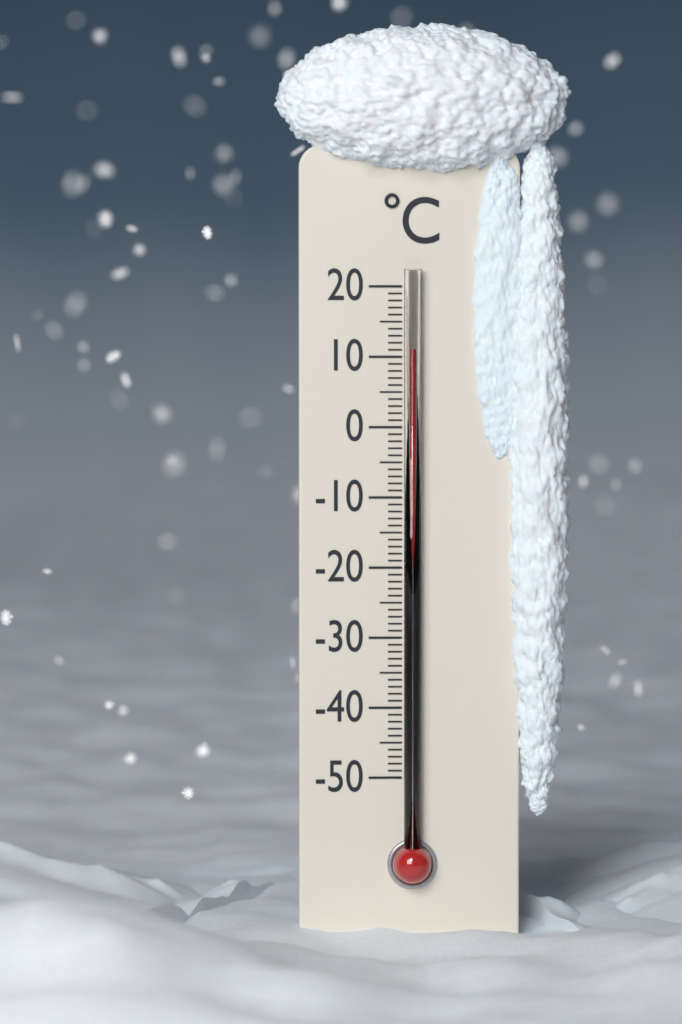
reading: 11 °C
